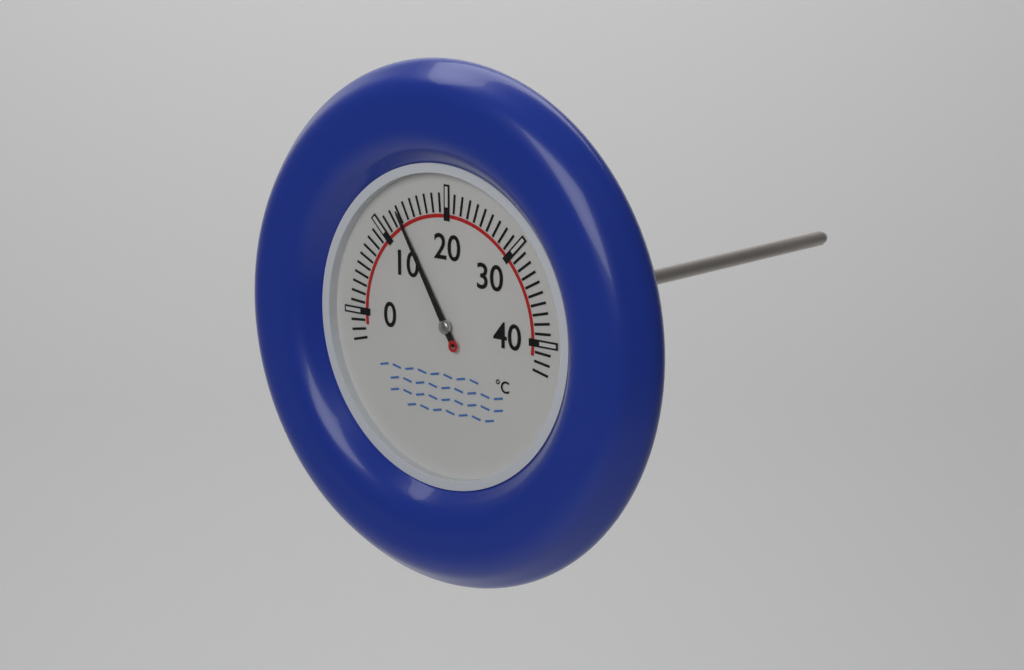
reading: 13 °C
